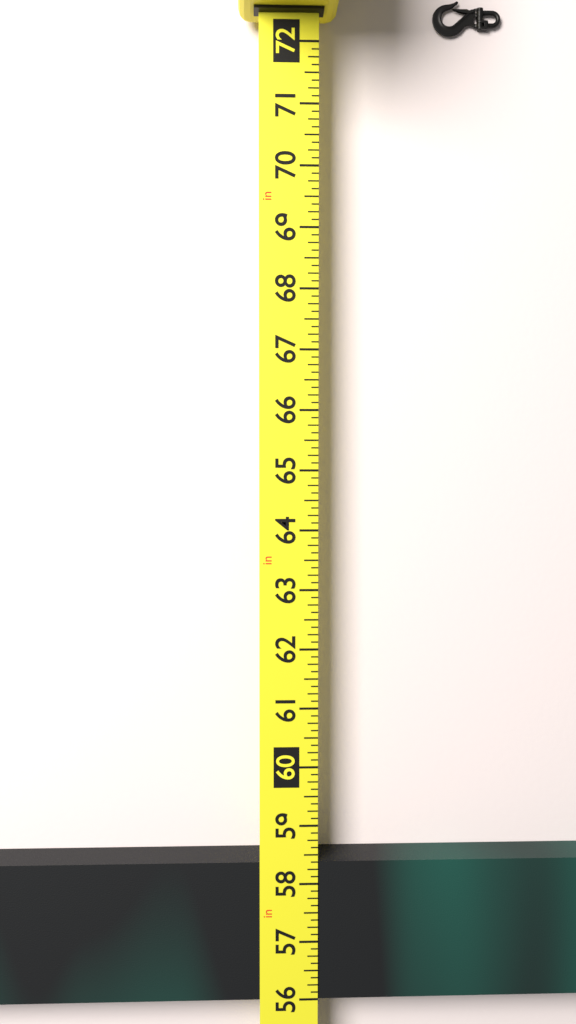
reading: 58.375 in
